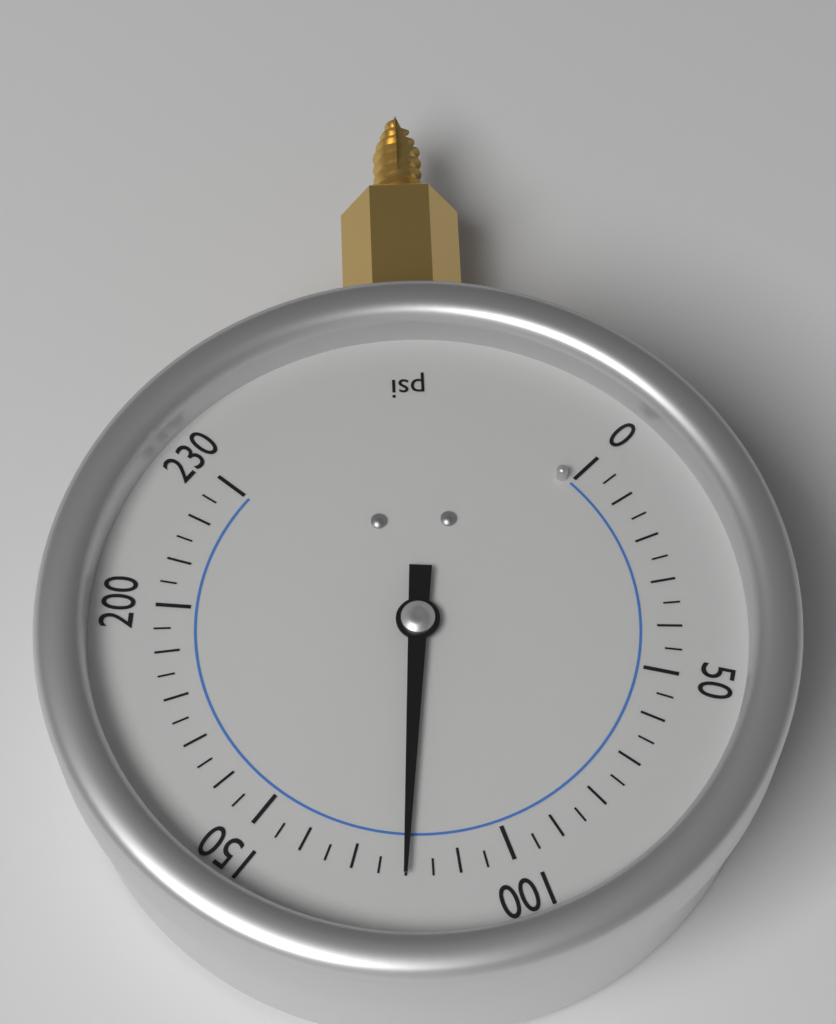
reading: 120 psi
